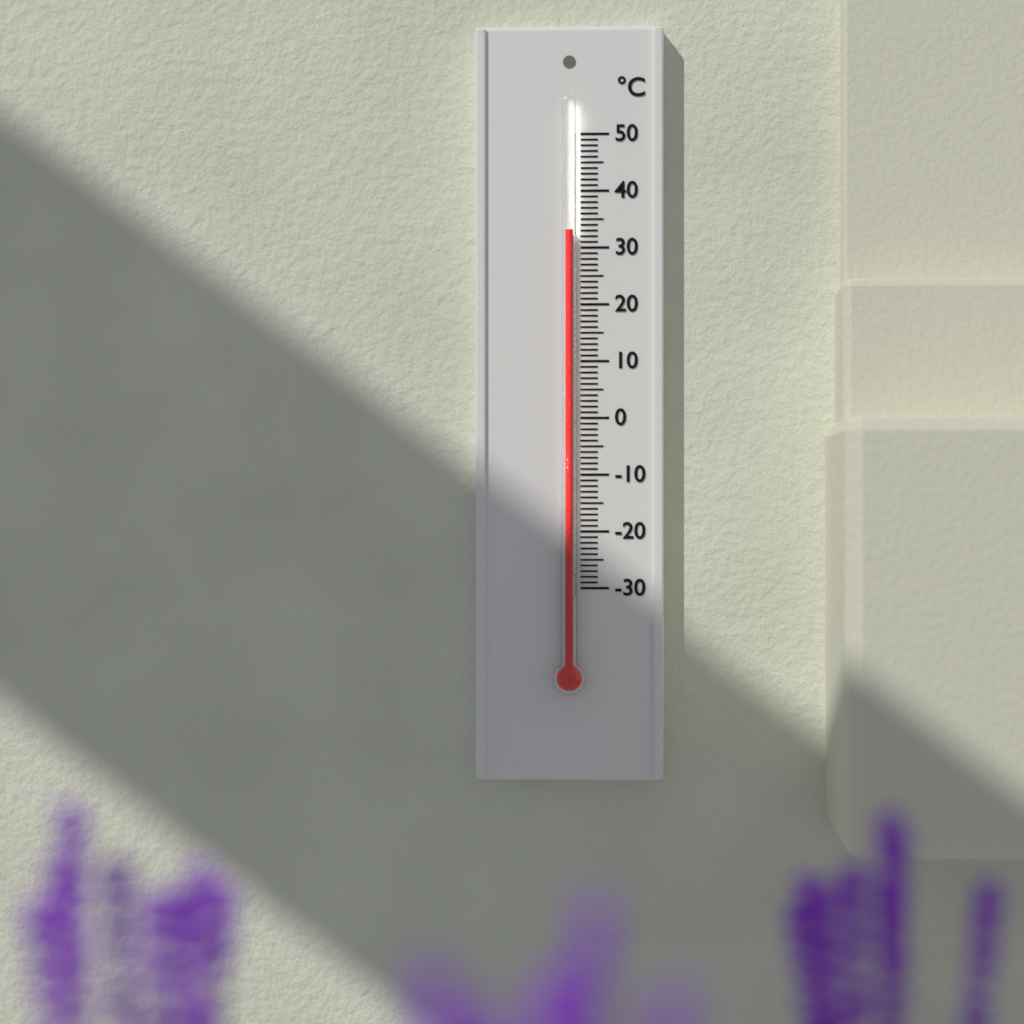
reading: 33 °C
